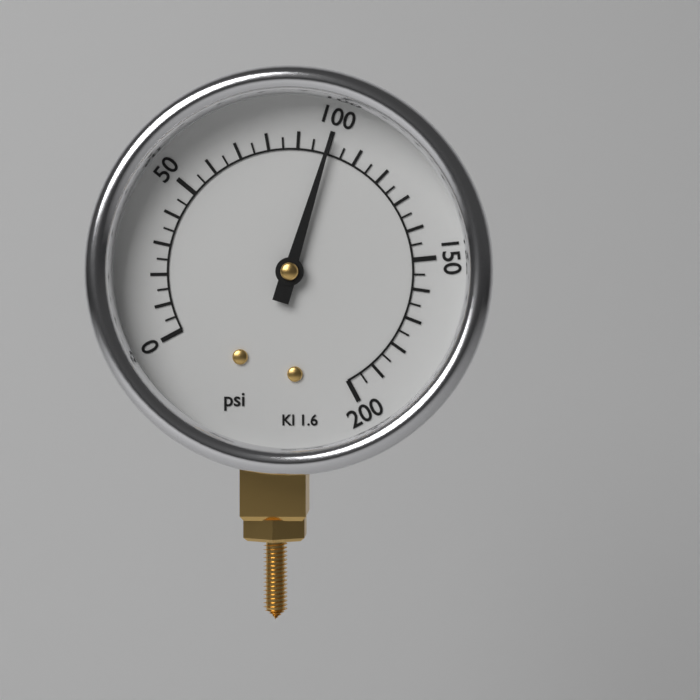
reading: 100 psi
